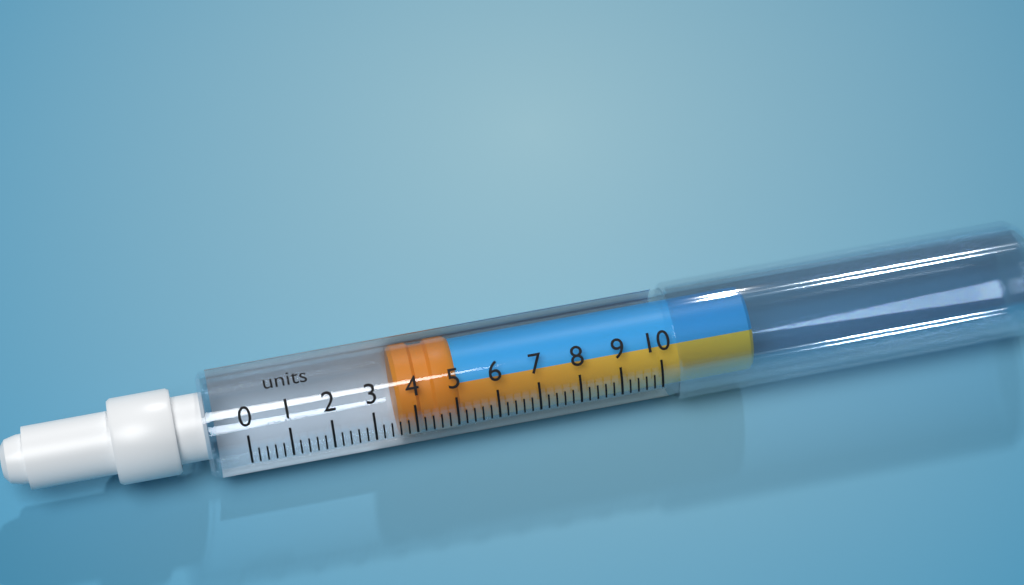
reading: 3.6 units
